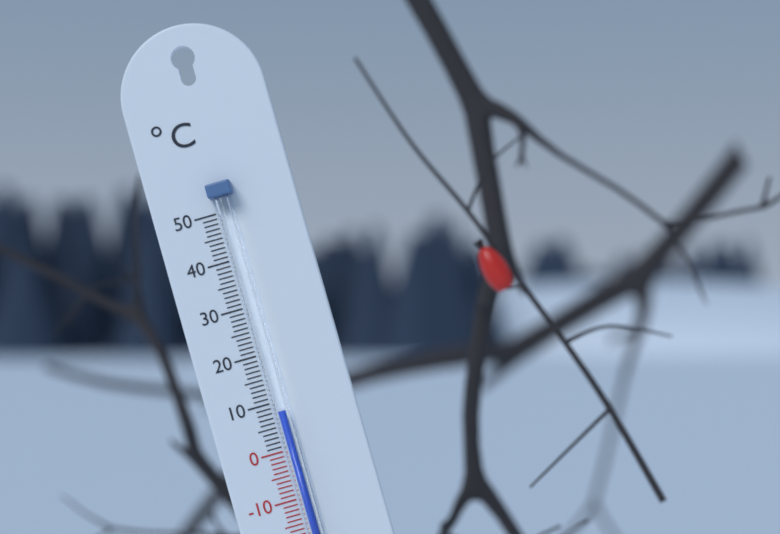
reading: 8 °C
